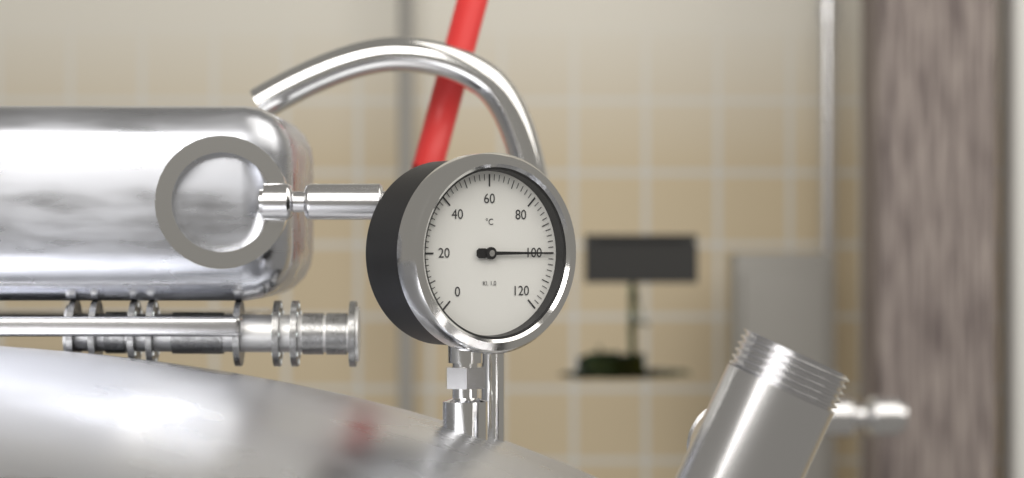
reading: 100 °C
